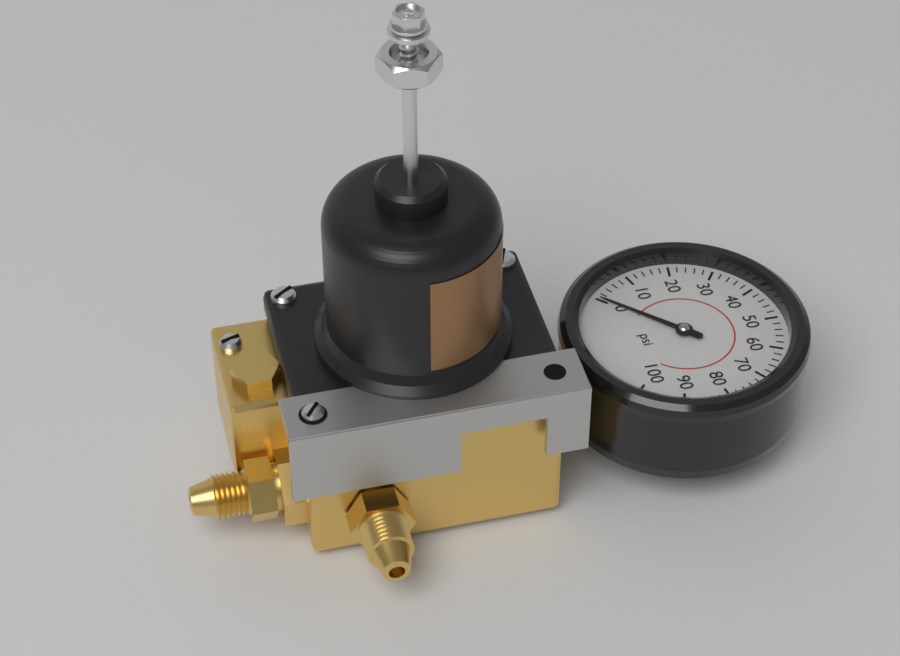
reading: 0 psi
